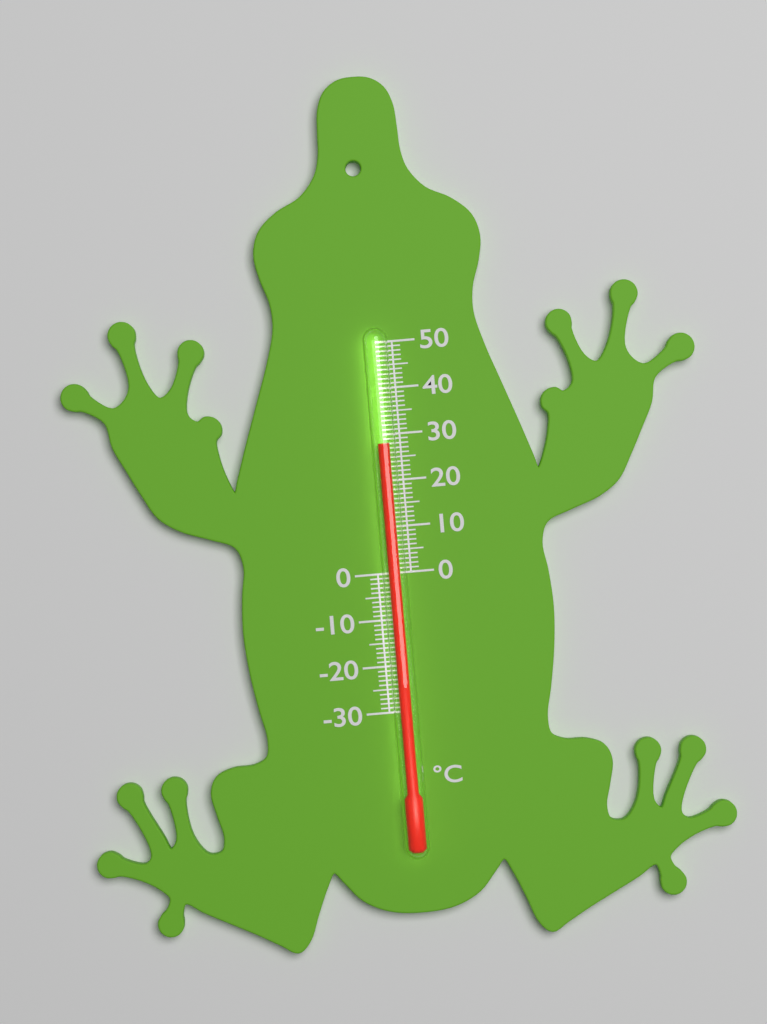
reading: 28 °C
